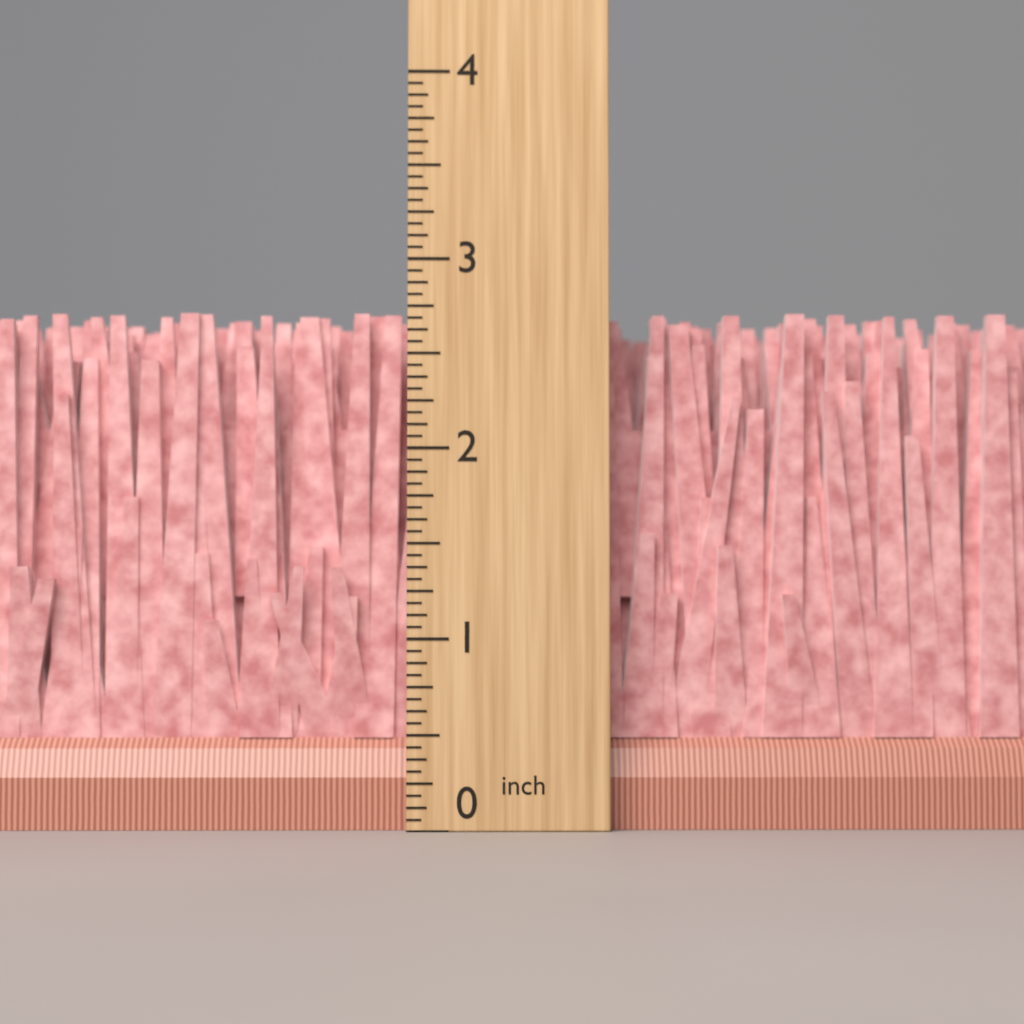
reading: 2.7500 inch
